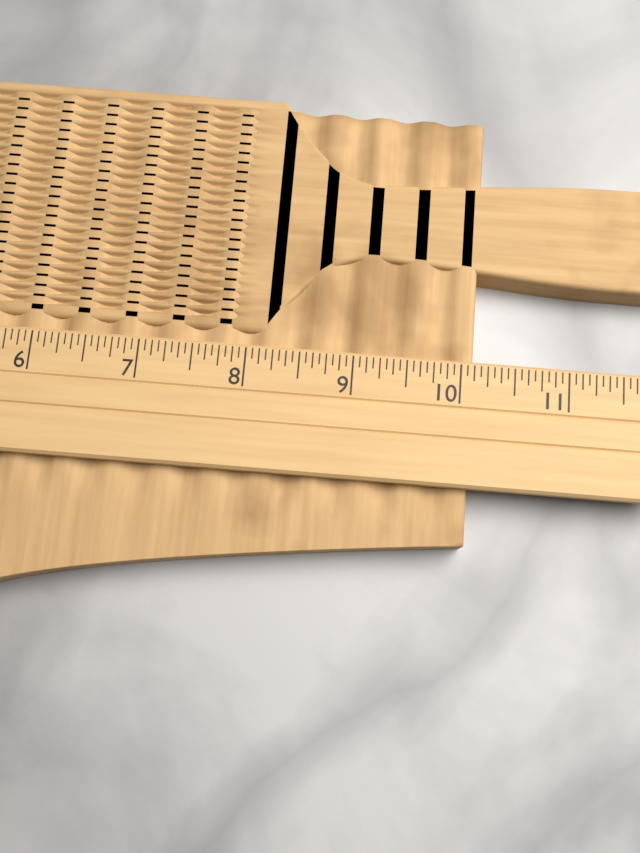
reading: 10.1250 (no unit)
